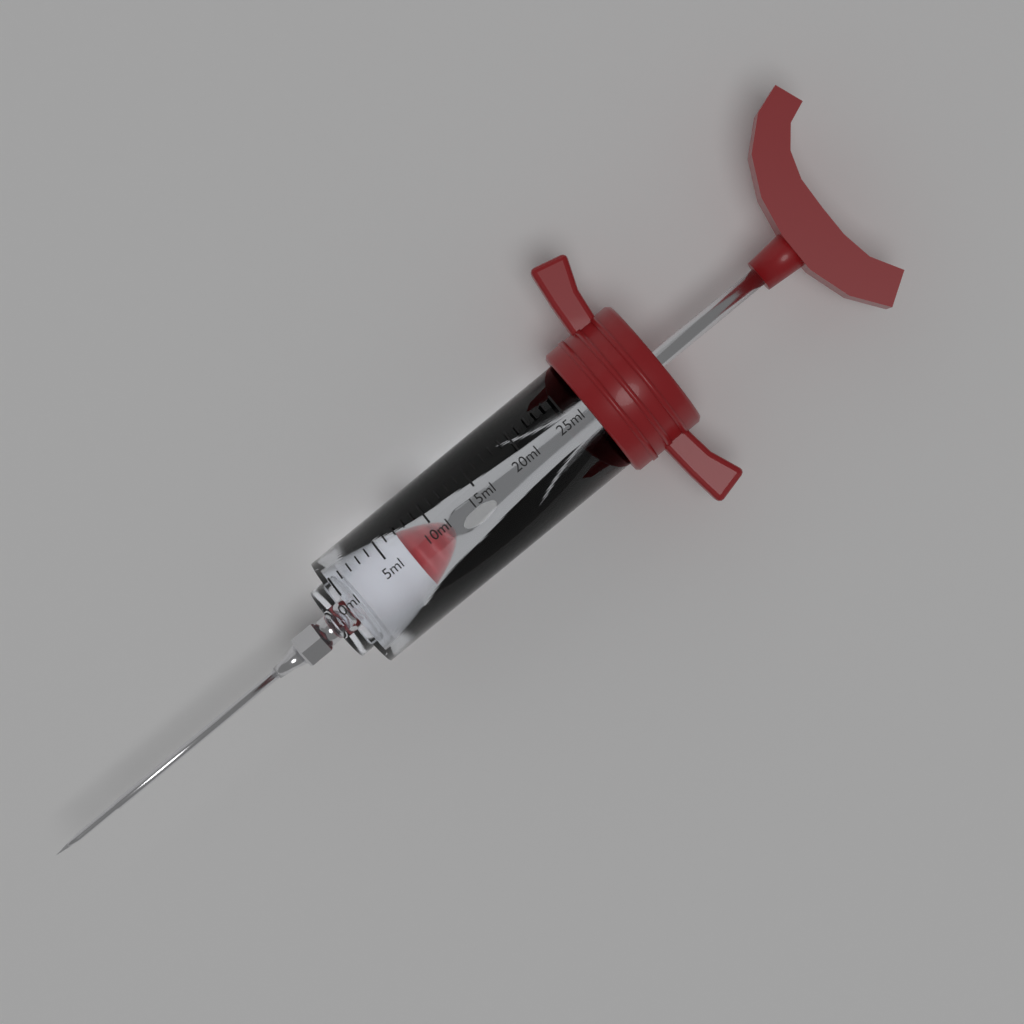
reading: 7 ml
